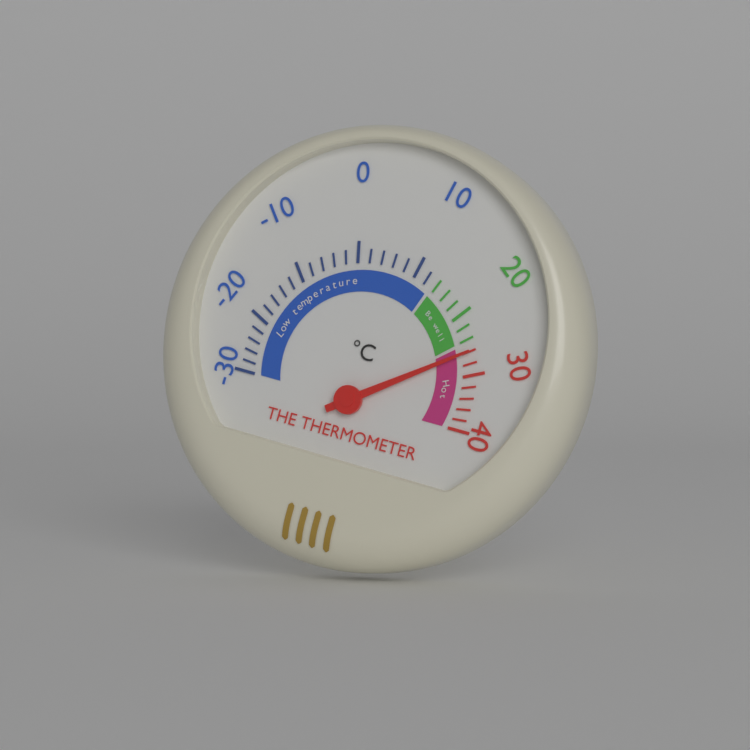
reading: 26 °C
